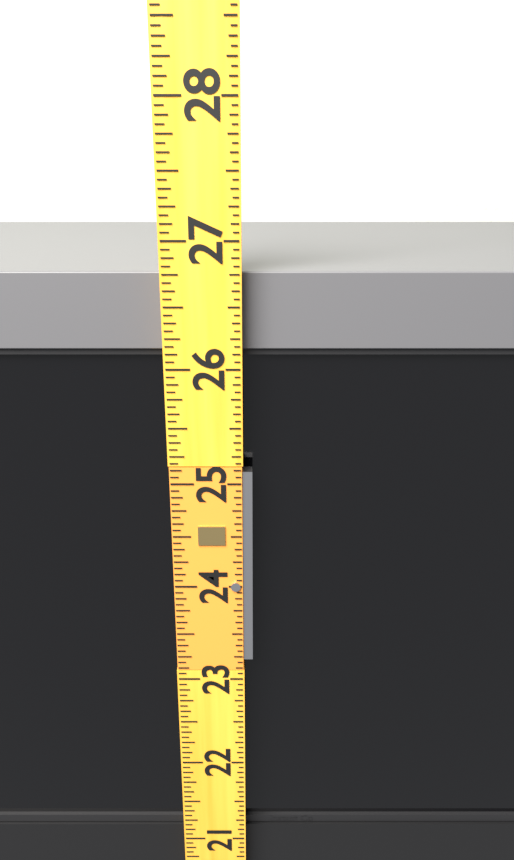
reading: 26.7500 (no unit)
